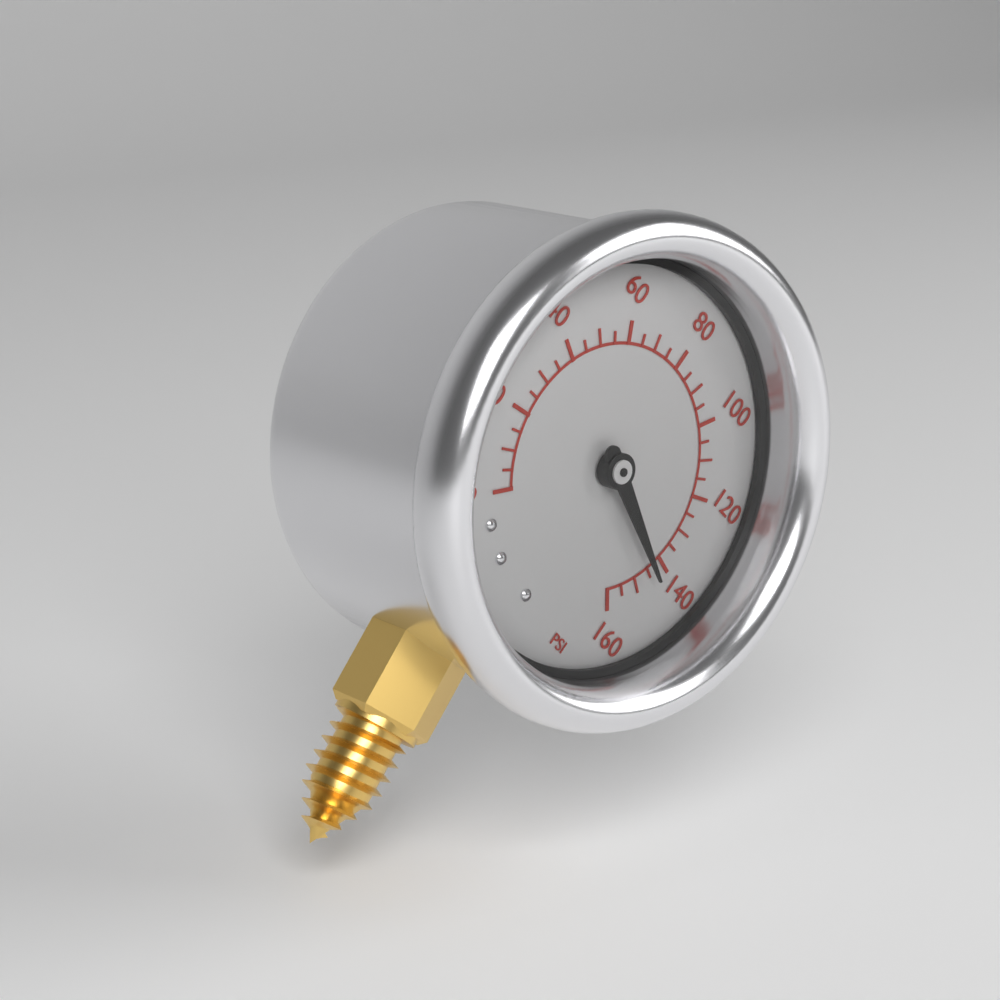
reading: 145 psi
